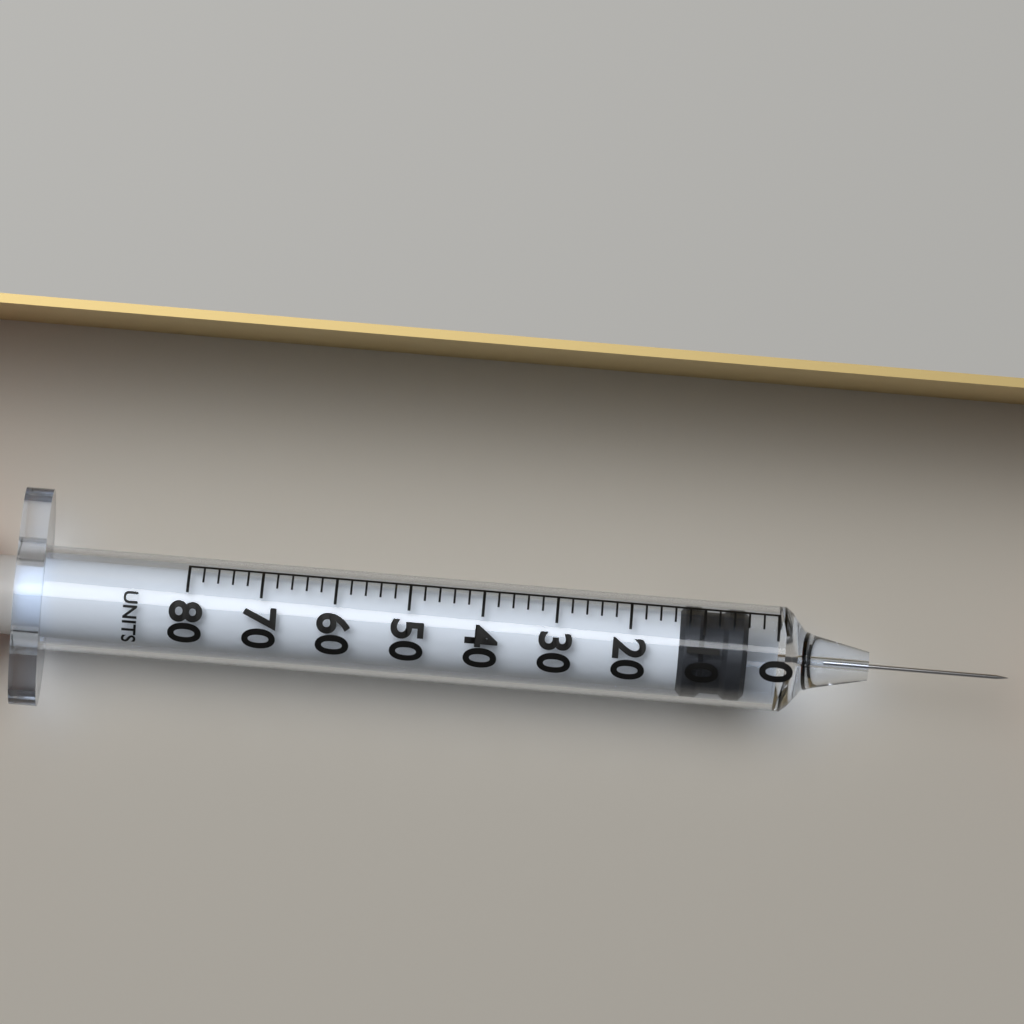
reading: 4 units
